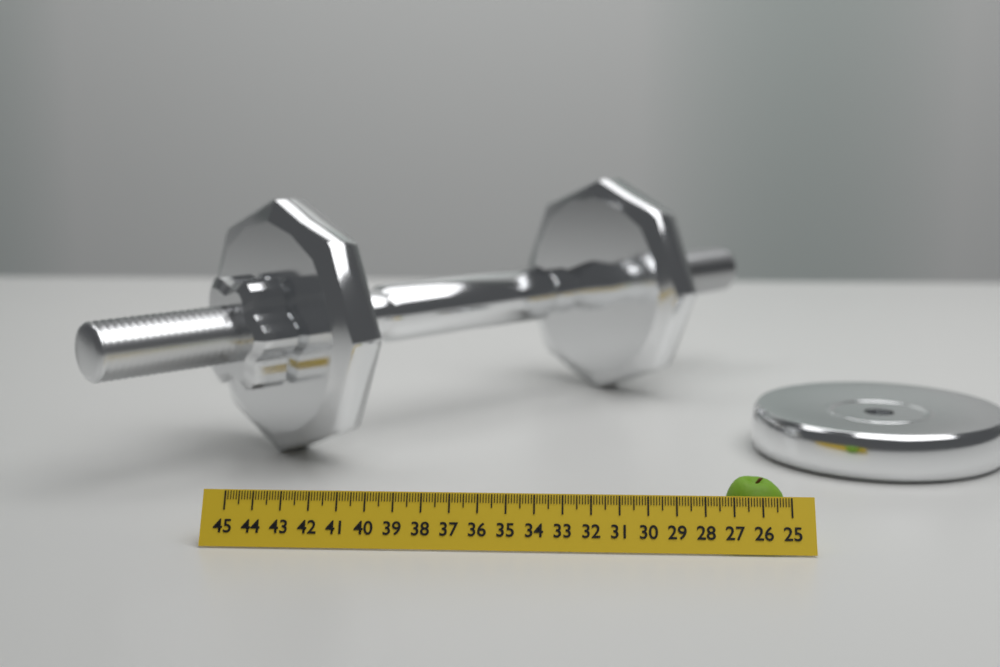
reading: 27.2 (no unit)
